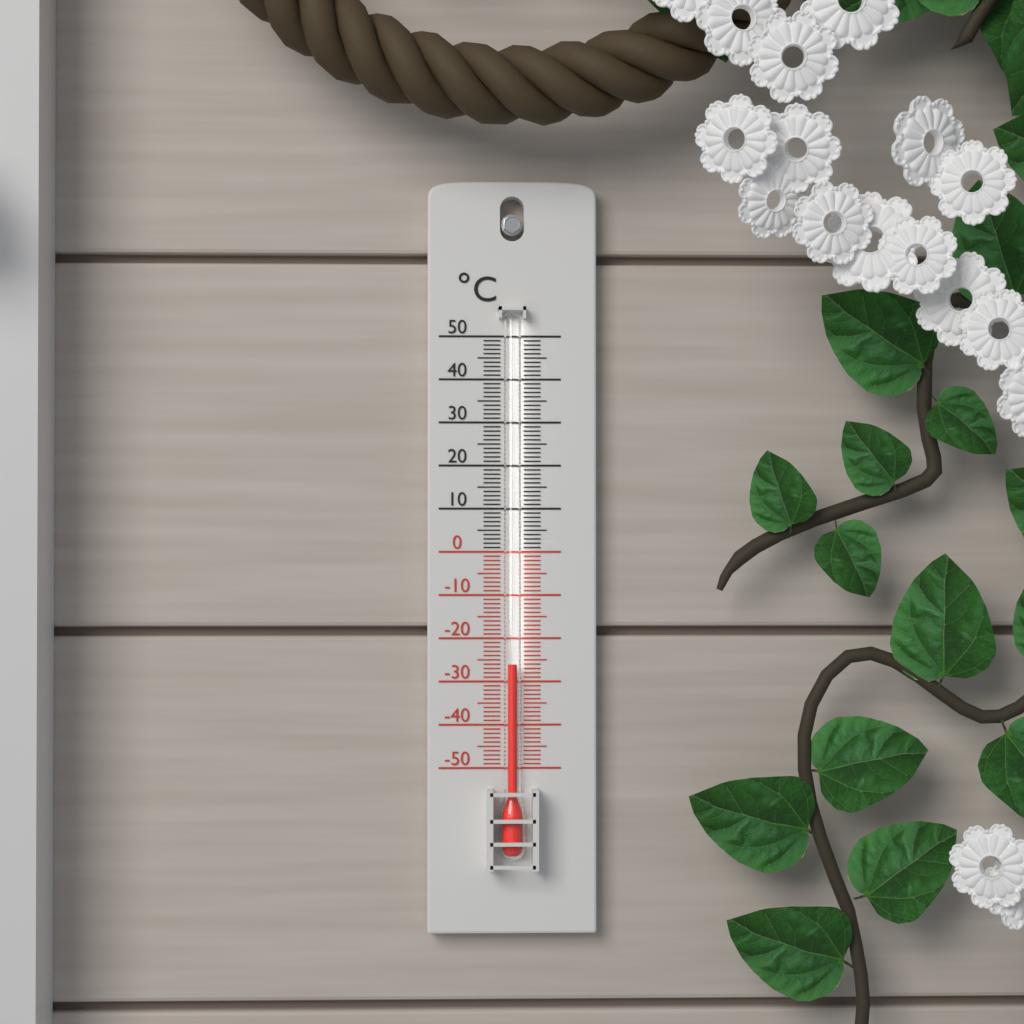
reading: -26 °C
